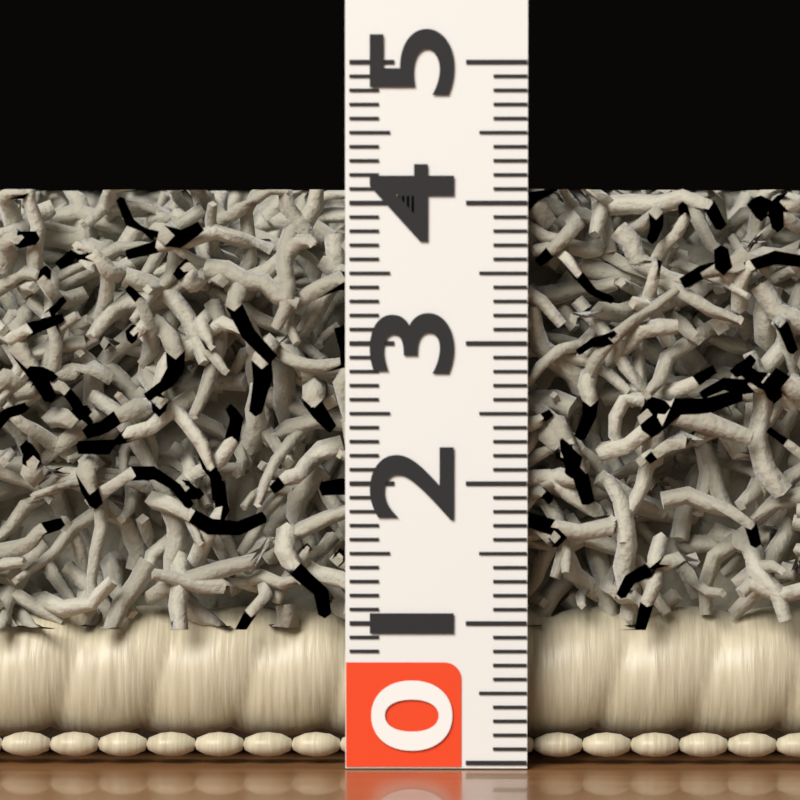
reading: 4.1 (no unit)
